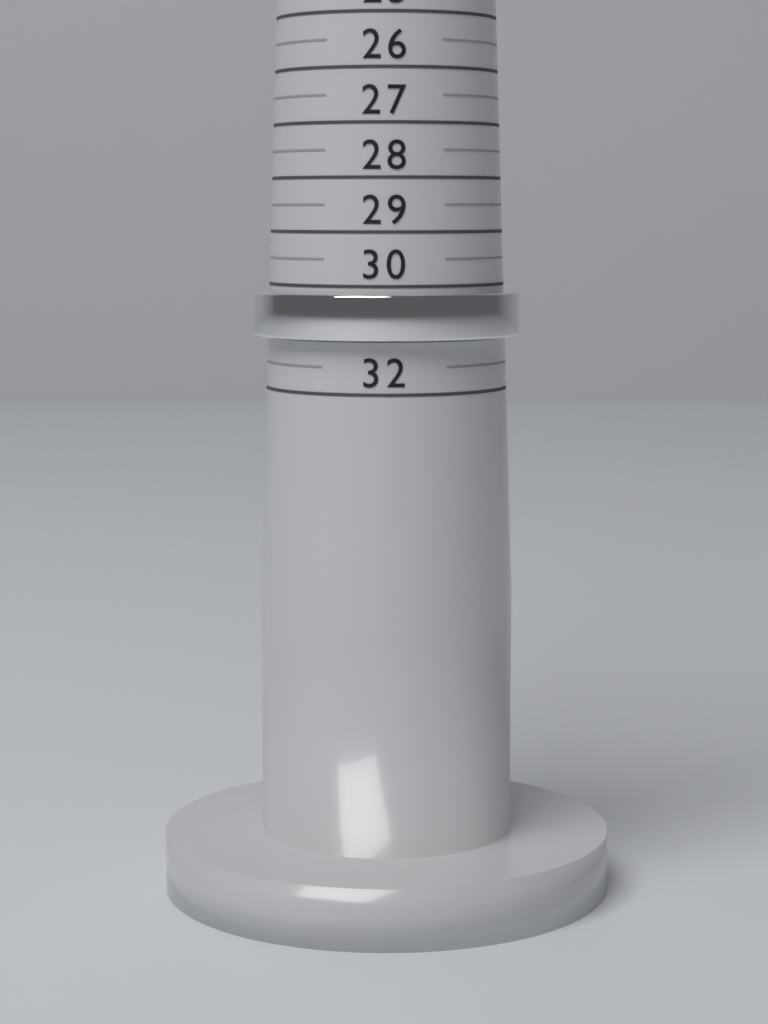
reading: 31.0 (no unit)
